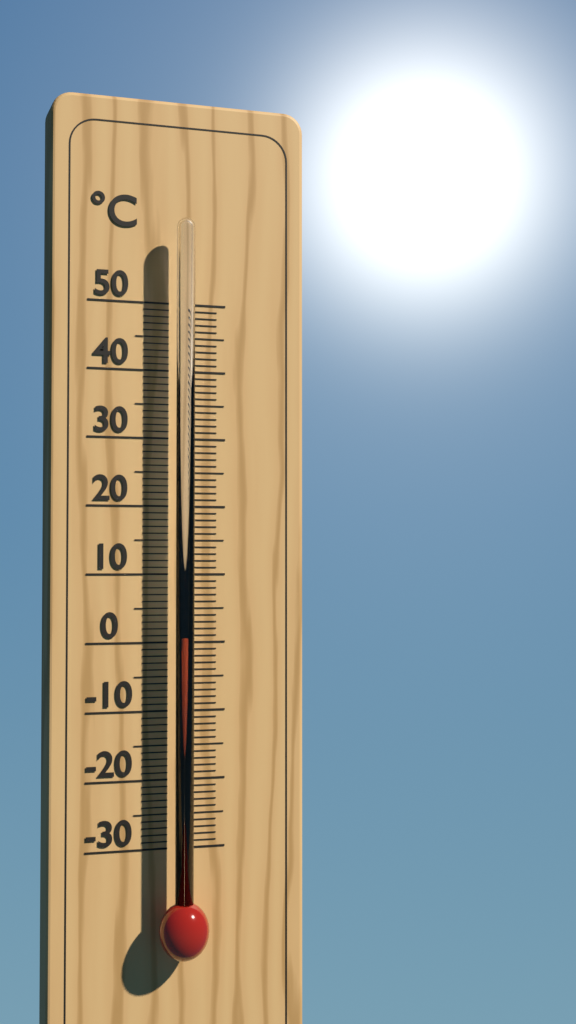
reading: 1 °C
